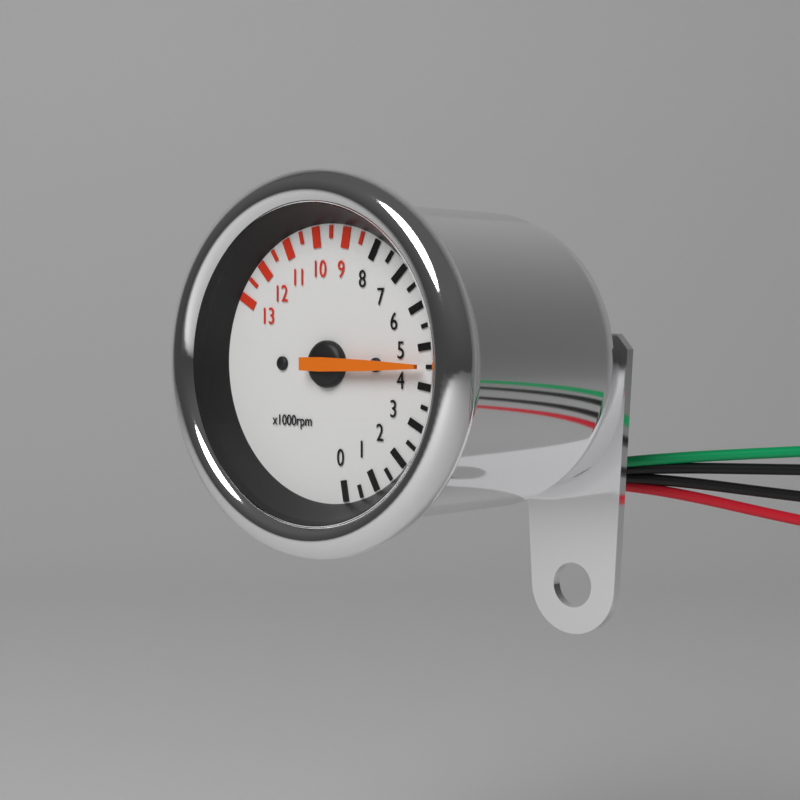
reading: 4500 rpm
